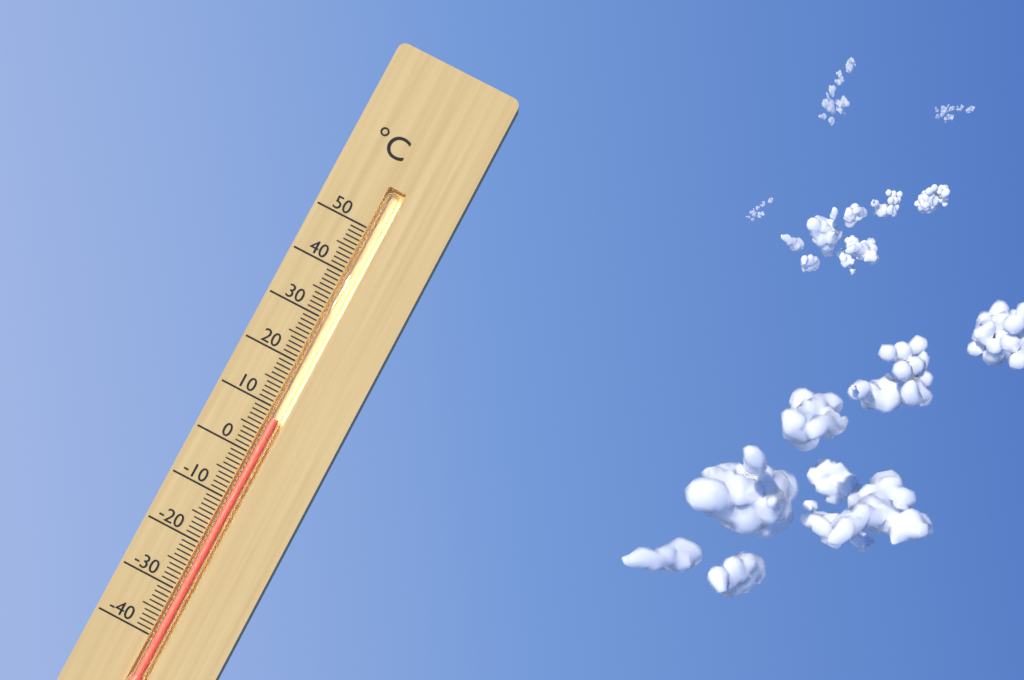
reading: 8 °C
